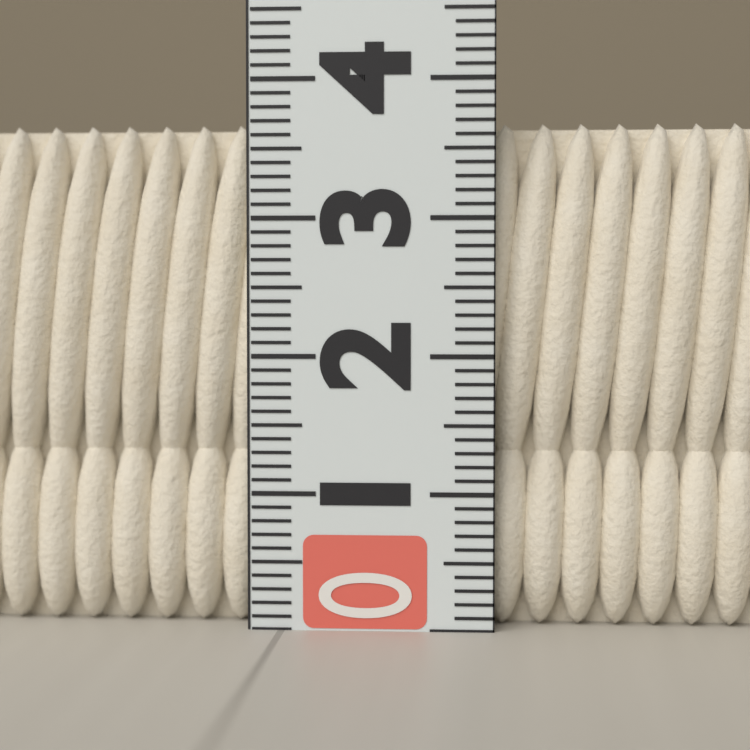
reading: 3.7 (no unit)
